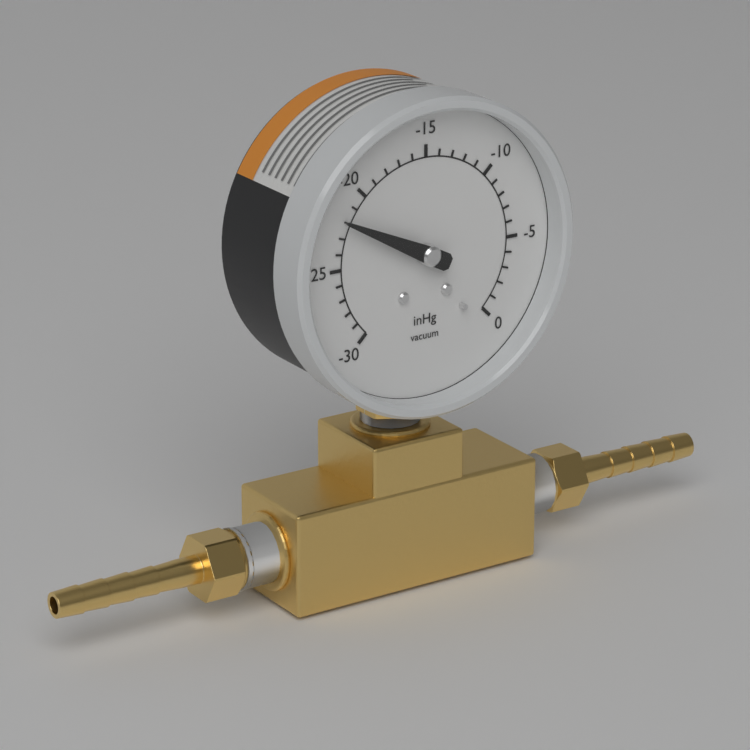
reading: -22 inHg
